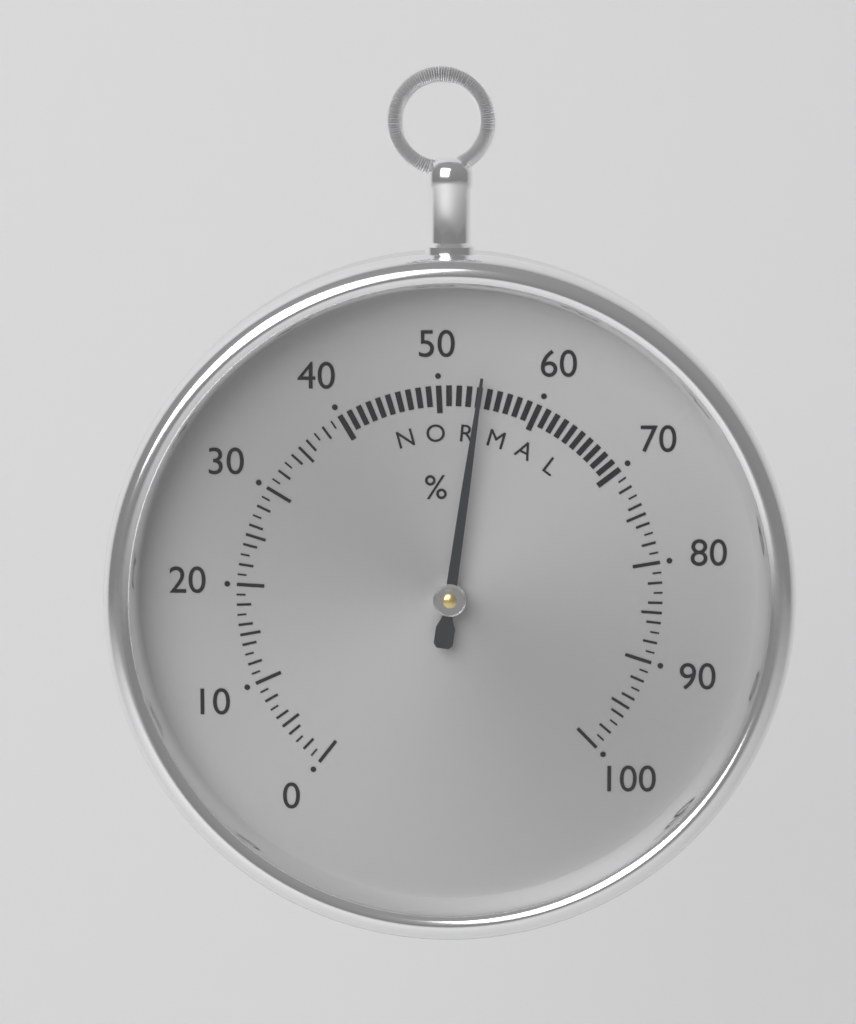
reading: 54 %
